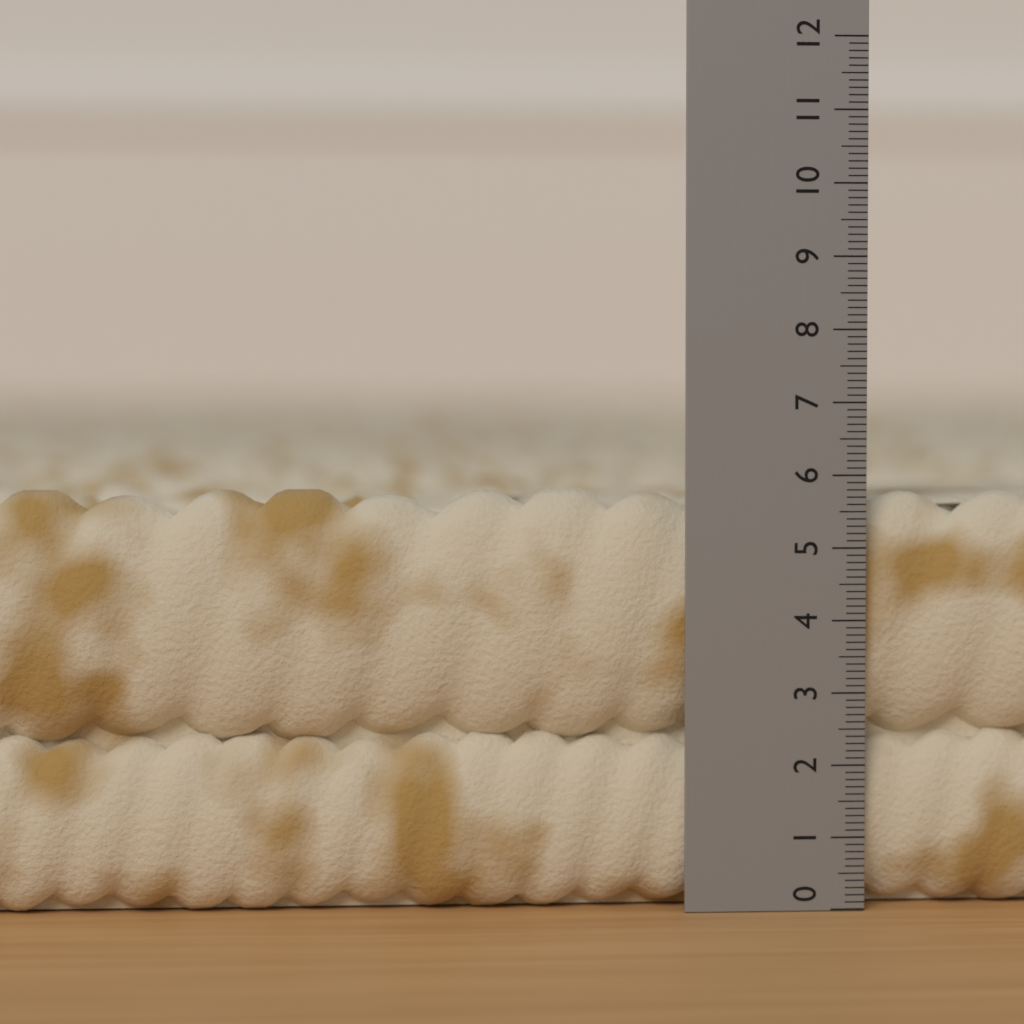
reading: 5.8 (no unit)
